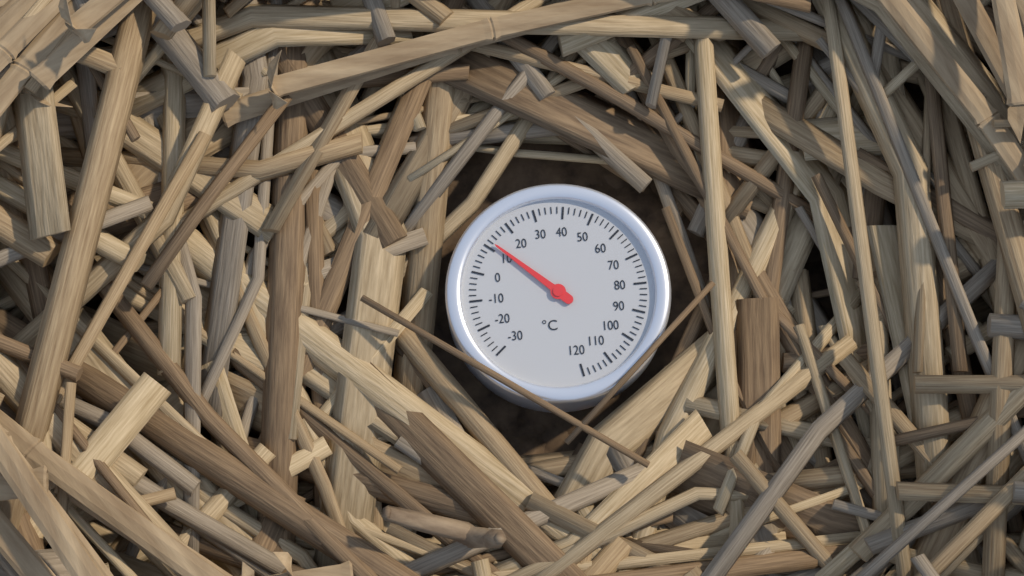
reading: 12 °C
